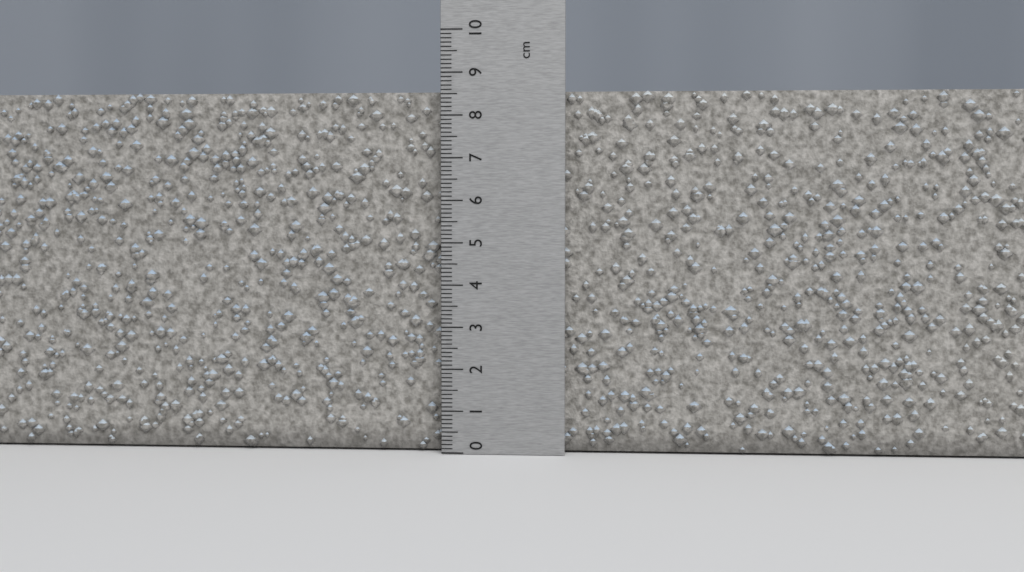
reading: 8.6 cm
